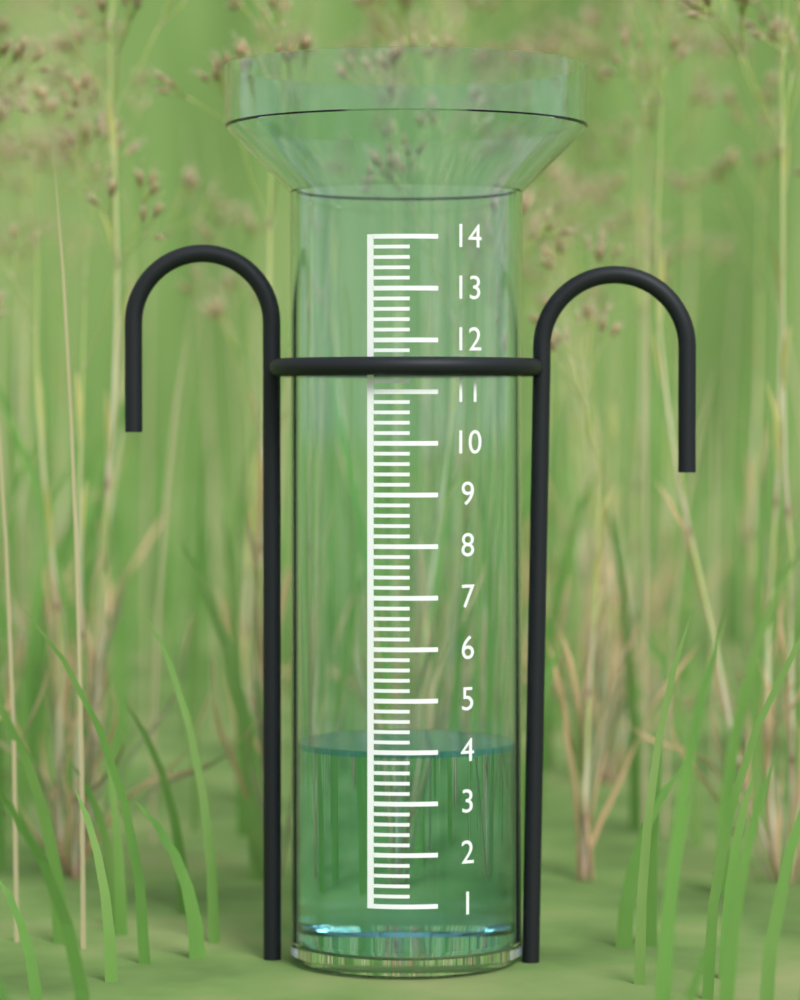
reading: 4.0 (no unit)
